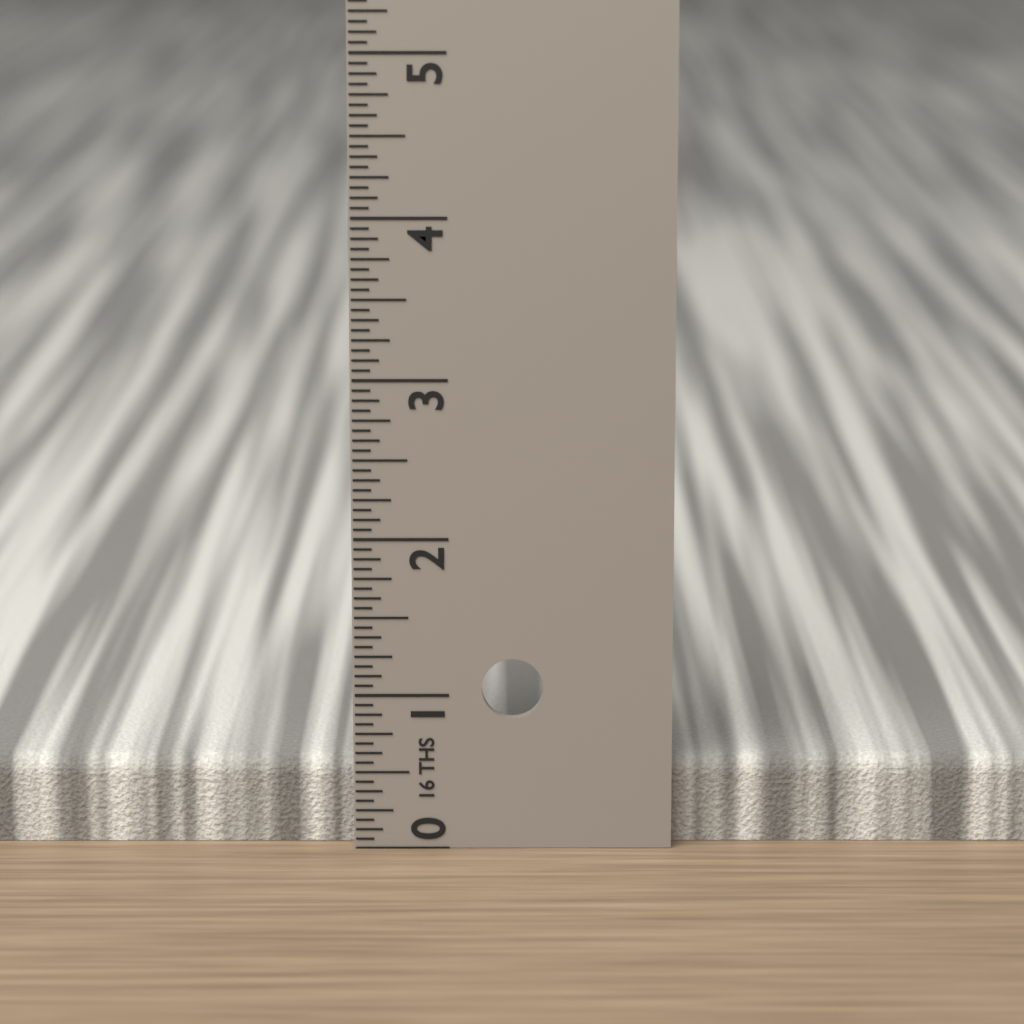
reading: 0.5625 in
